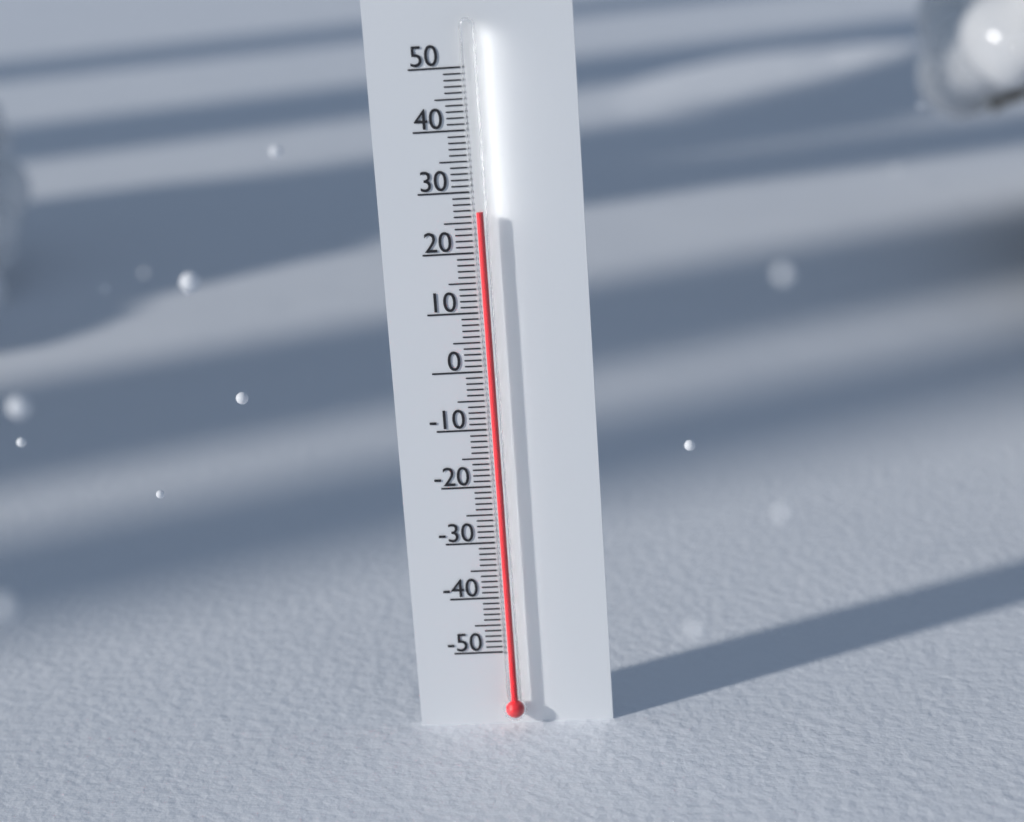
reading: 27 (no unit)
